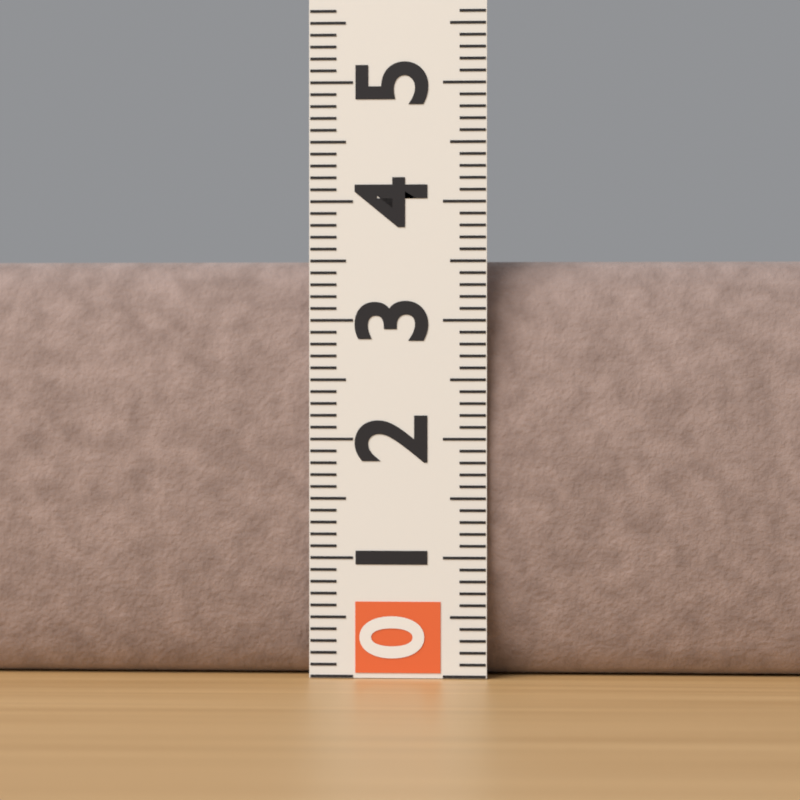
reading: 3.5 (no unit)
